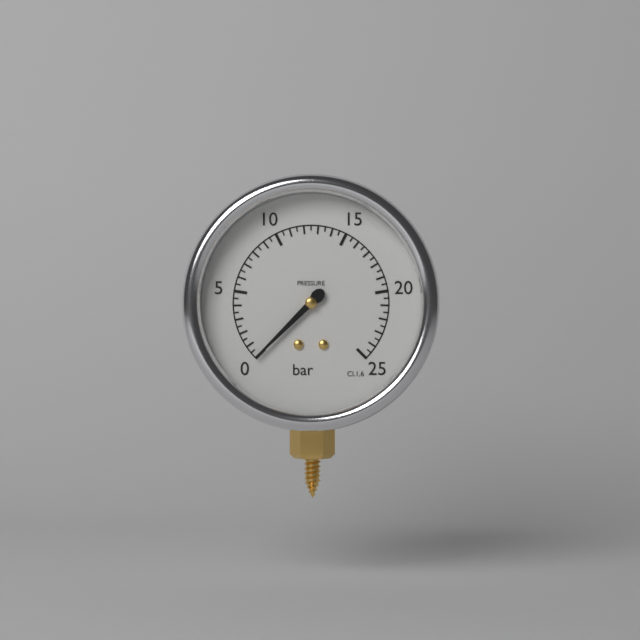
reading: 0.0 bar
